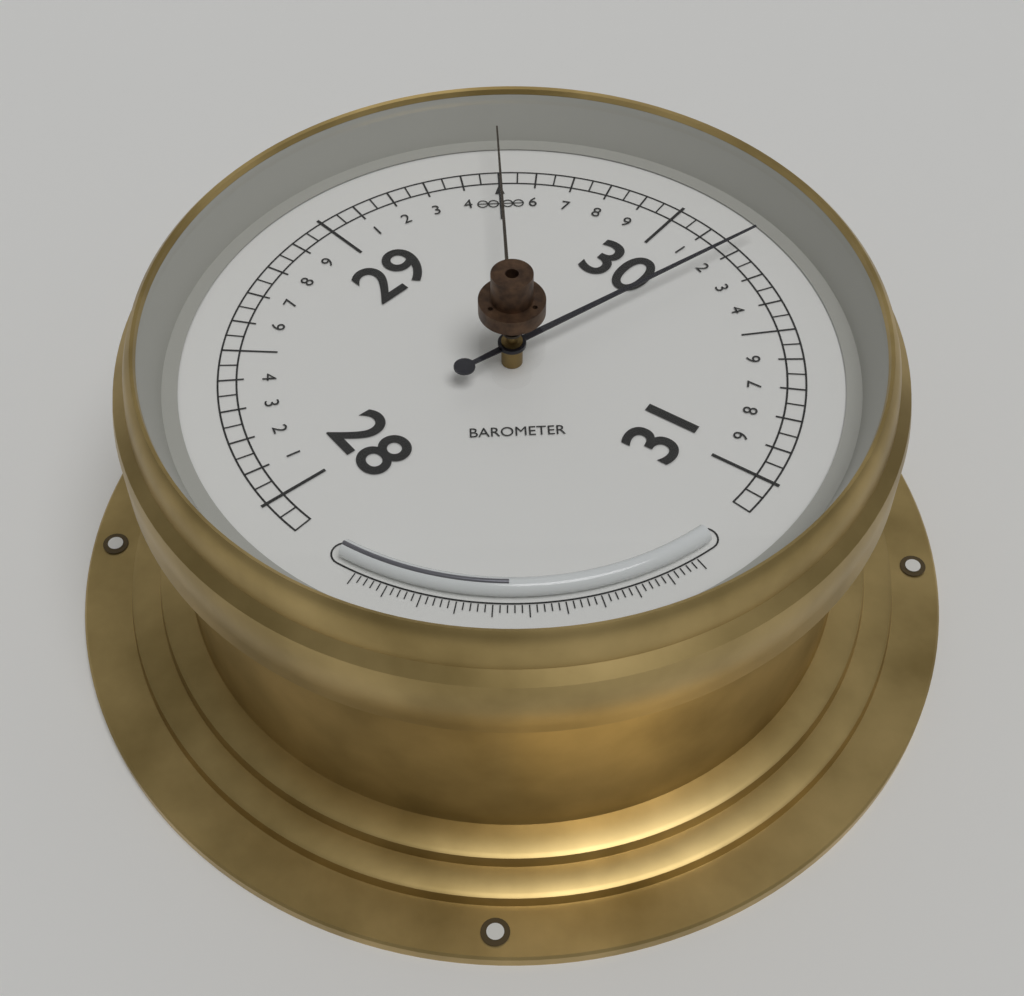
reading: 30.20 (no unit)
